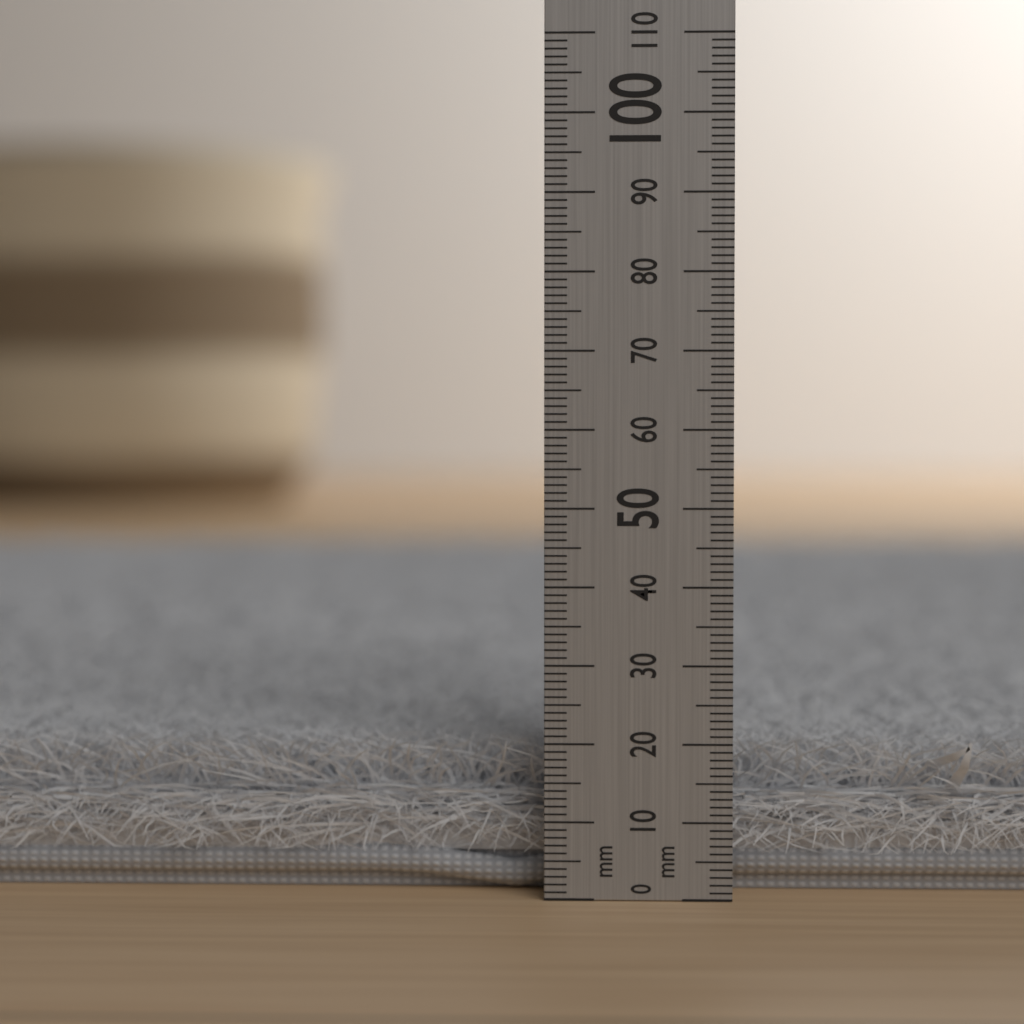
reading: 20 mm
